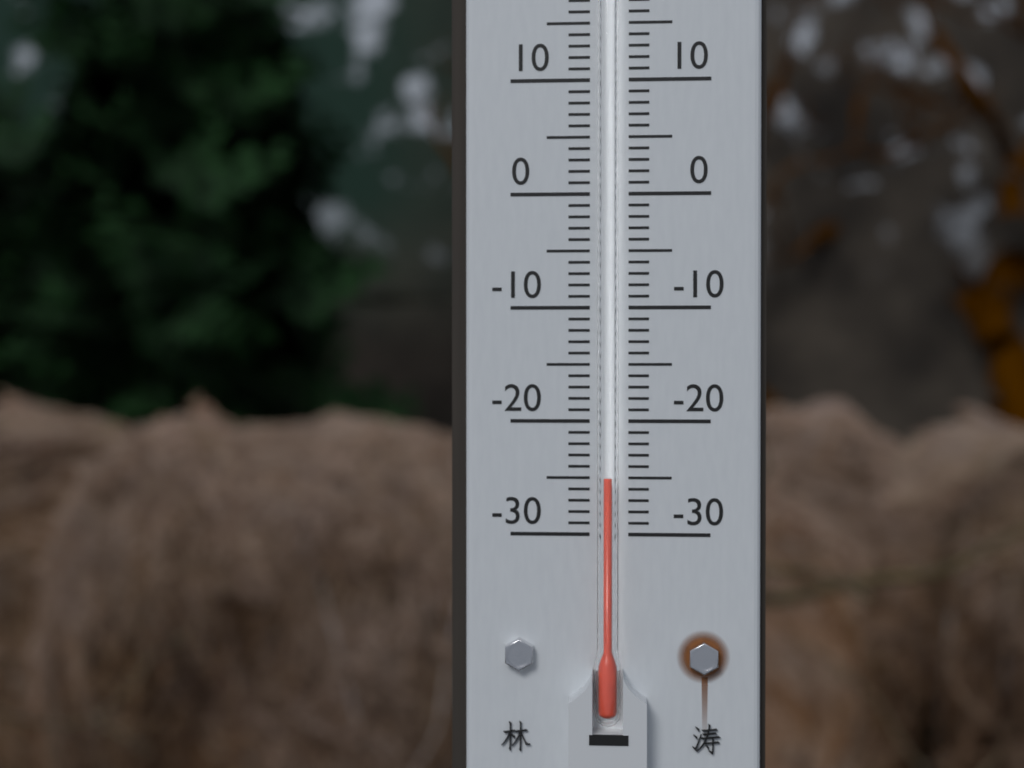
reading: -25 °C
